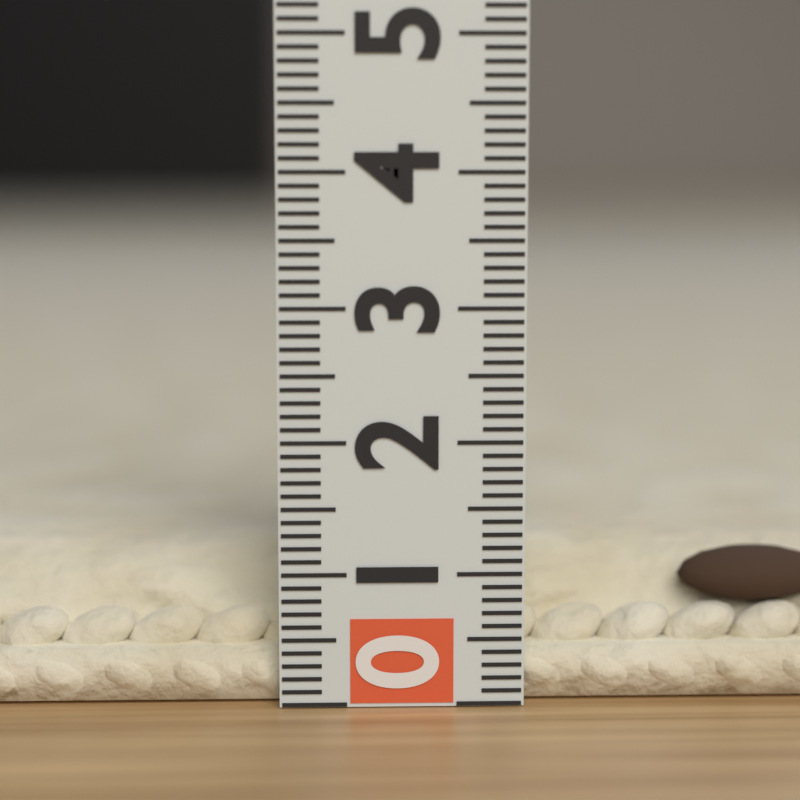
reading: 1.1 (no unit)
